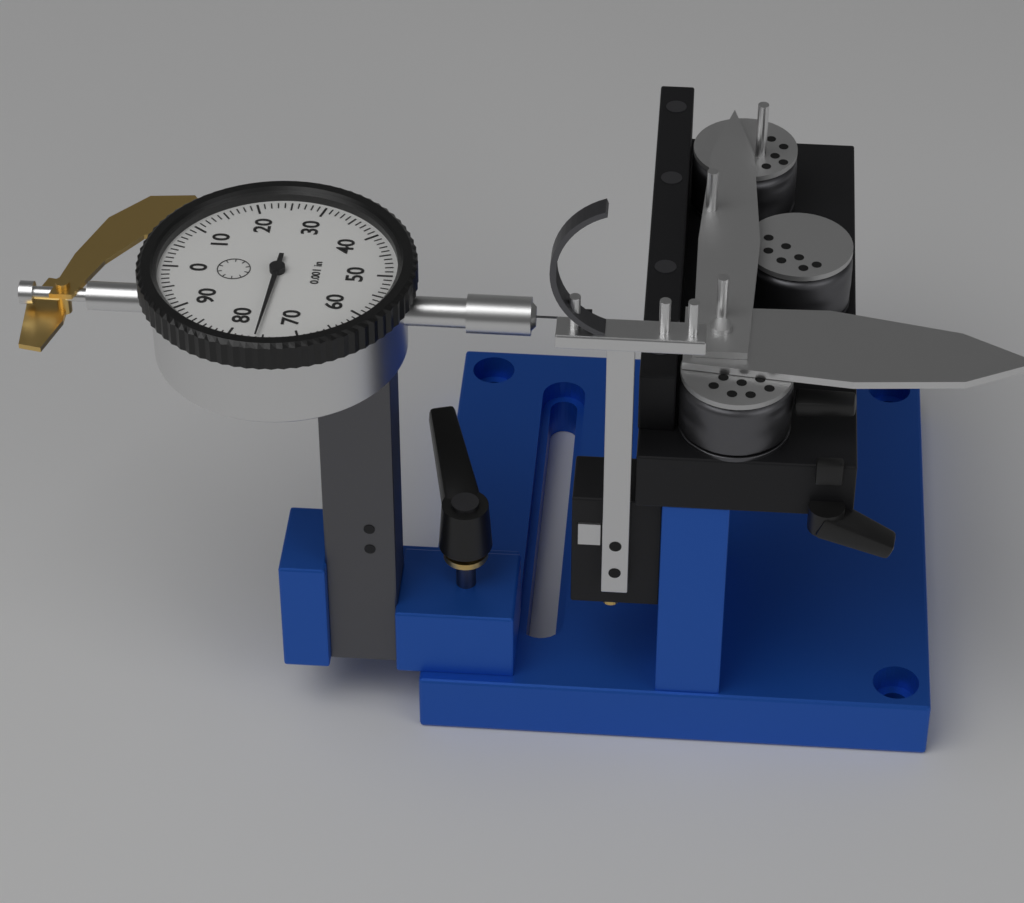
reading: 0.076 in
